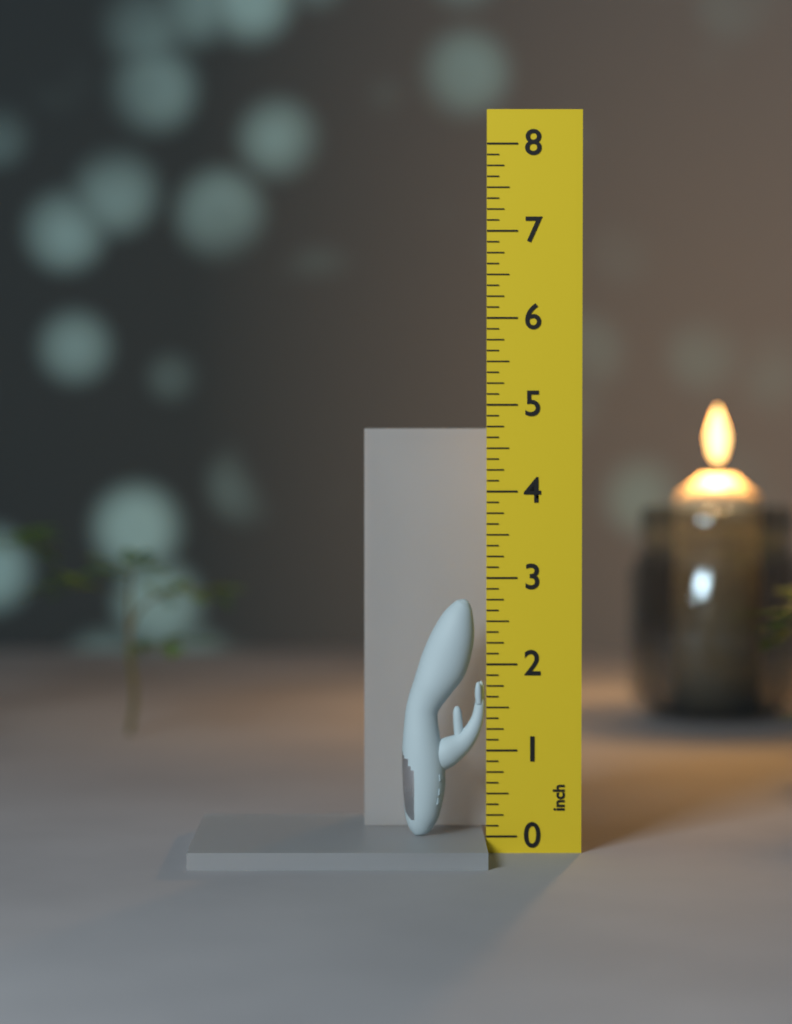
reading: 2.750 inch
